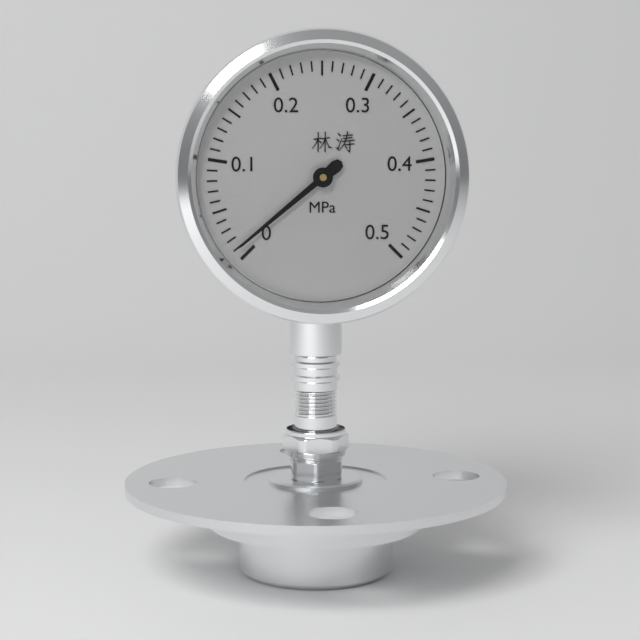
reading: 0.01 MPa
